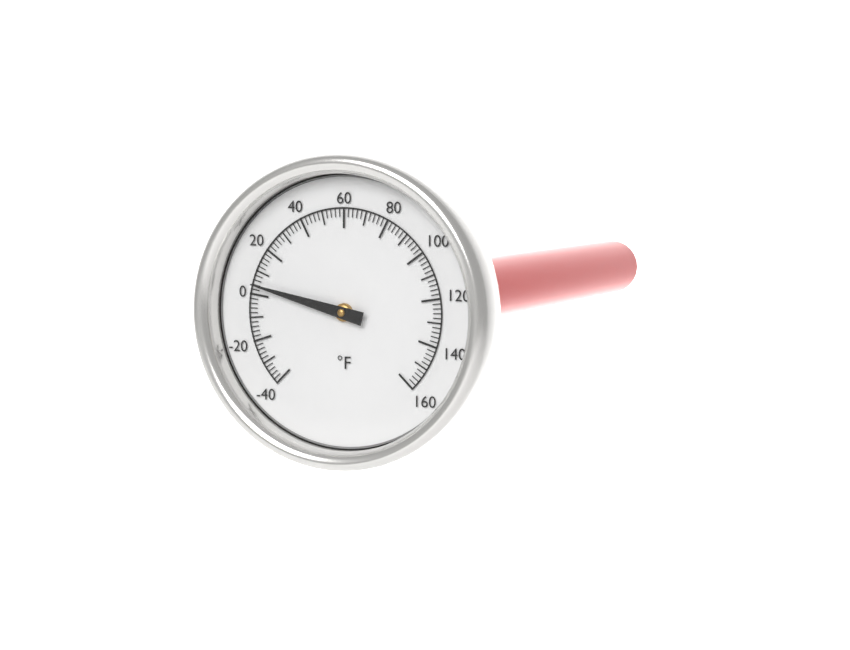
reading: 4 °F
